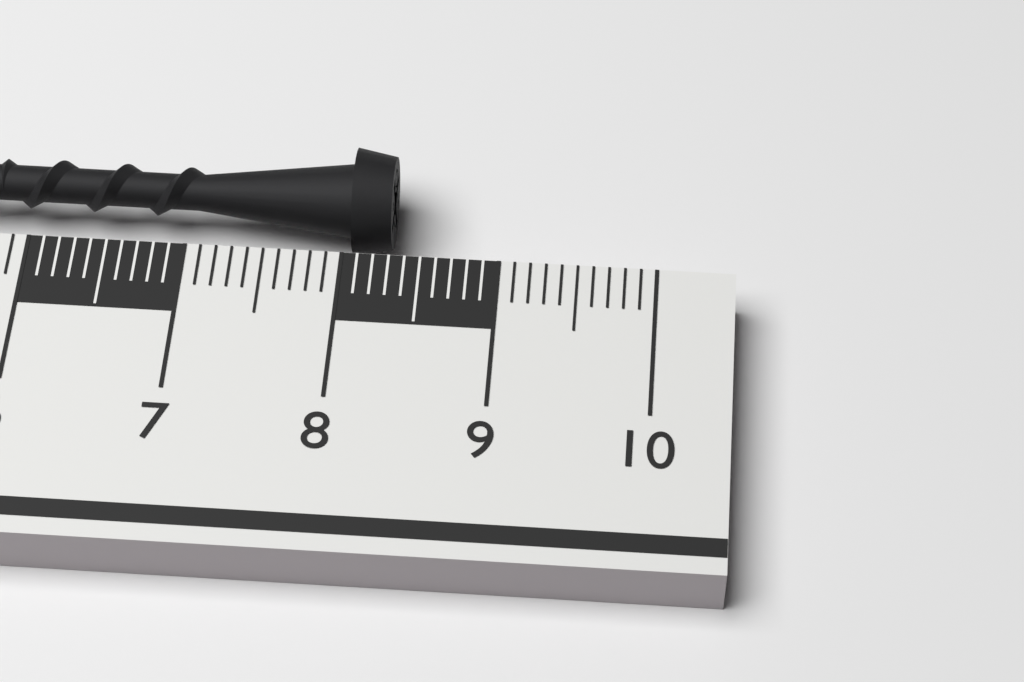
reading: 8.3 cm
